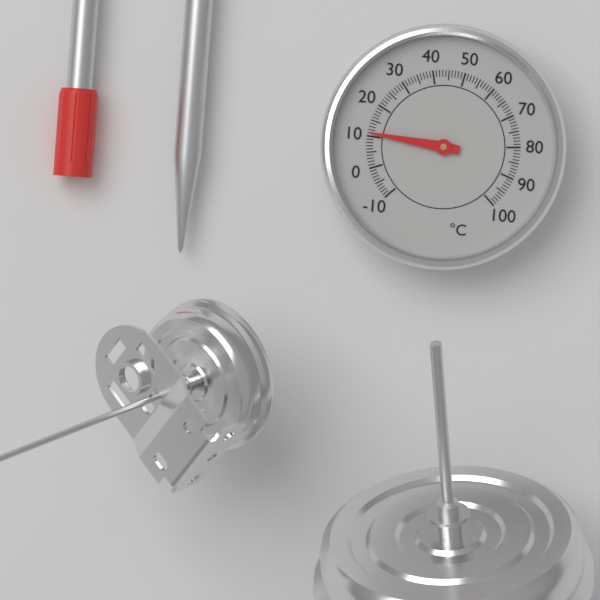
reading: 11 °C
